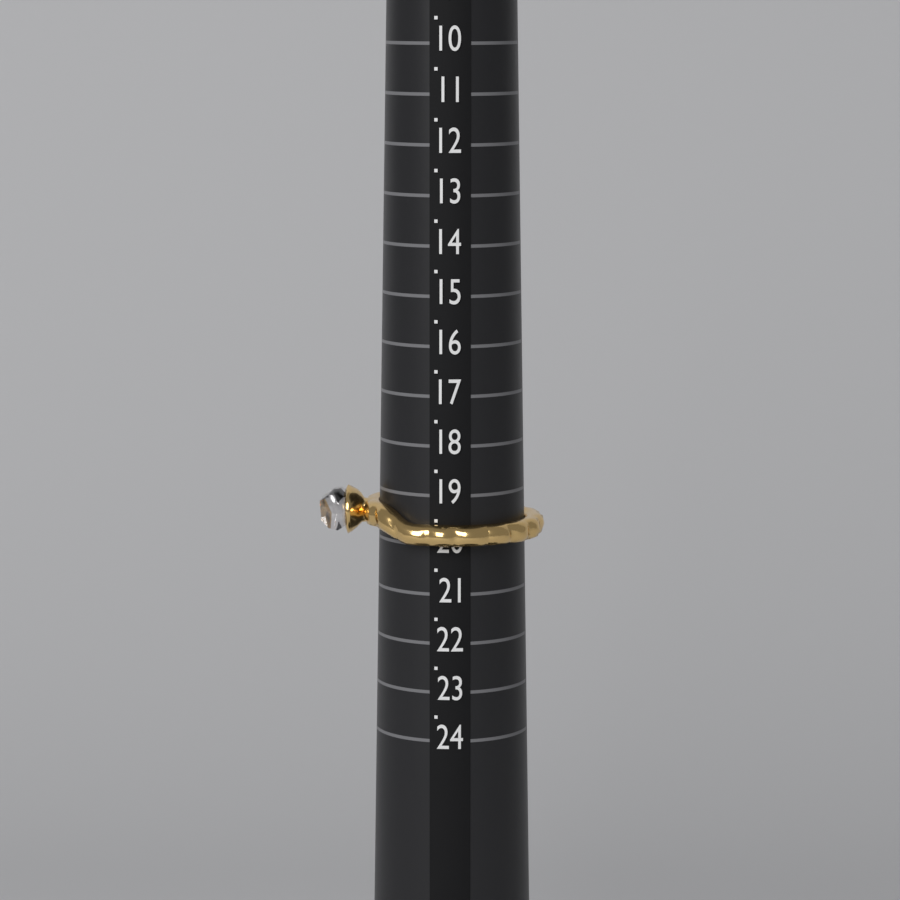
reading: 20.0 (no unit)
